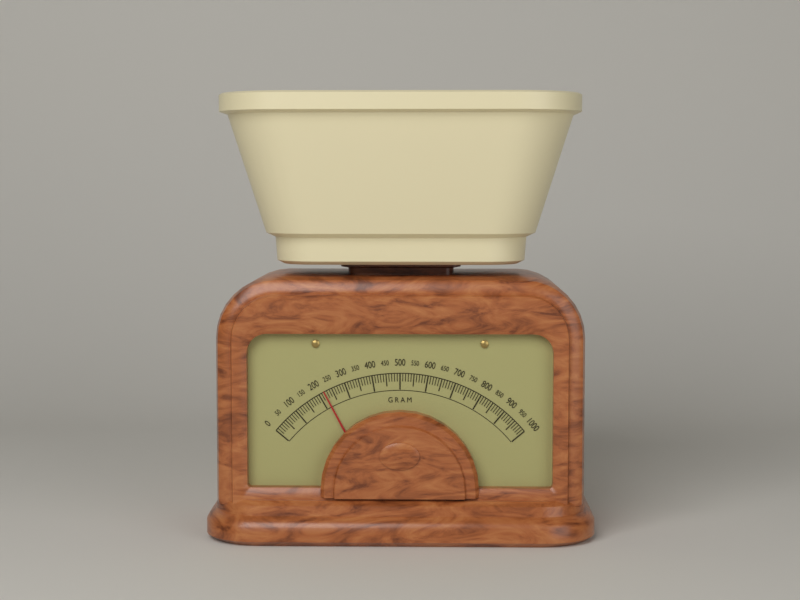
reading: 220 g
